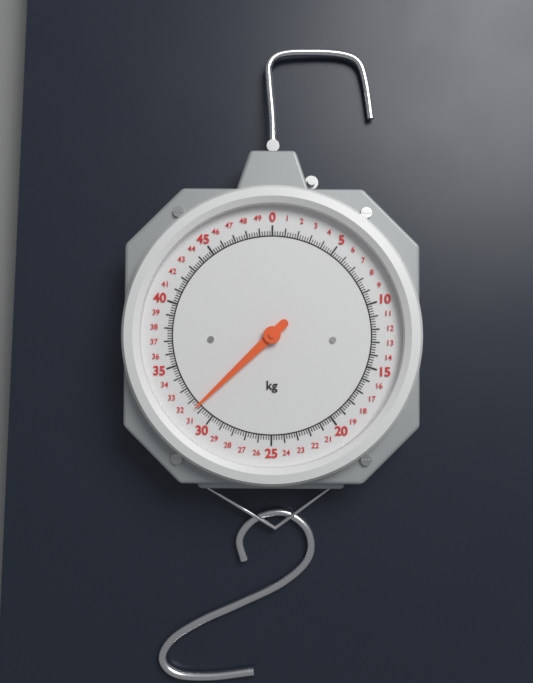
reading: 31.4 kg
